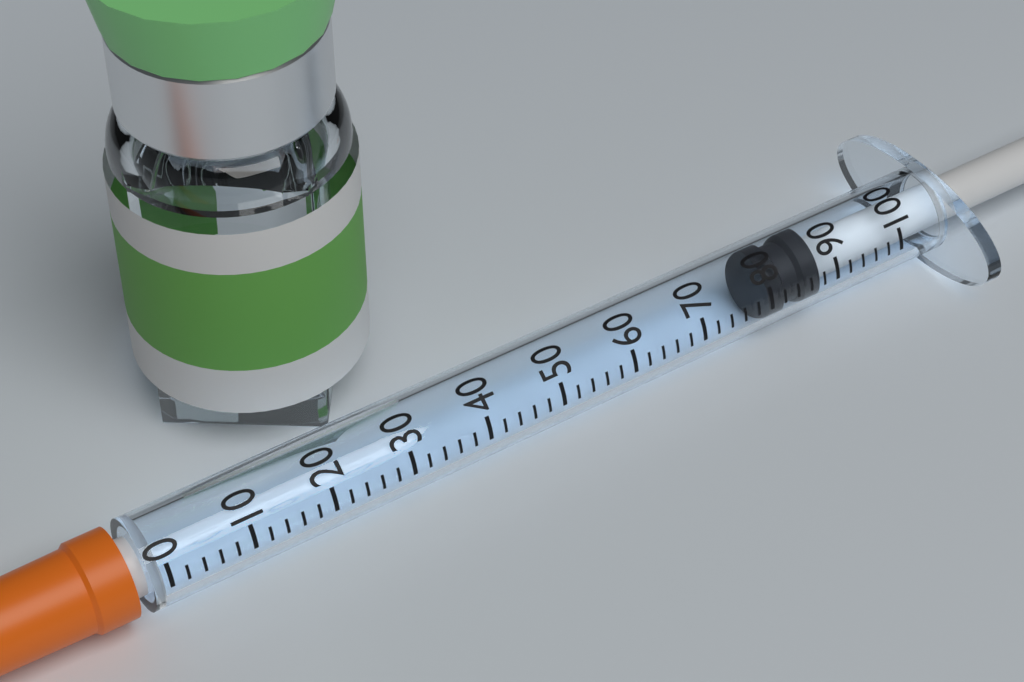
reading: 80 (no unit)
